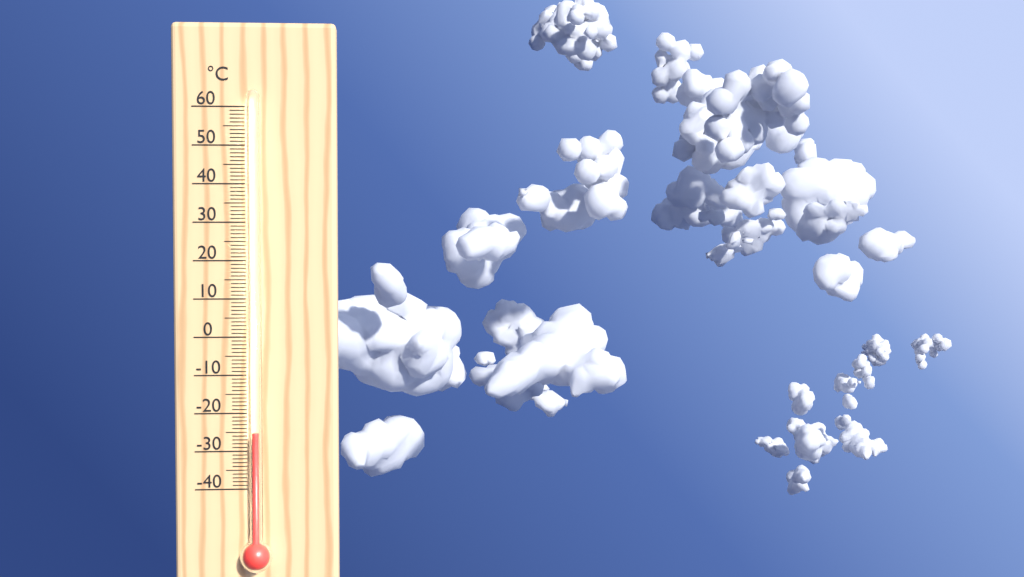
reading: -25 °C
